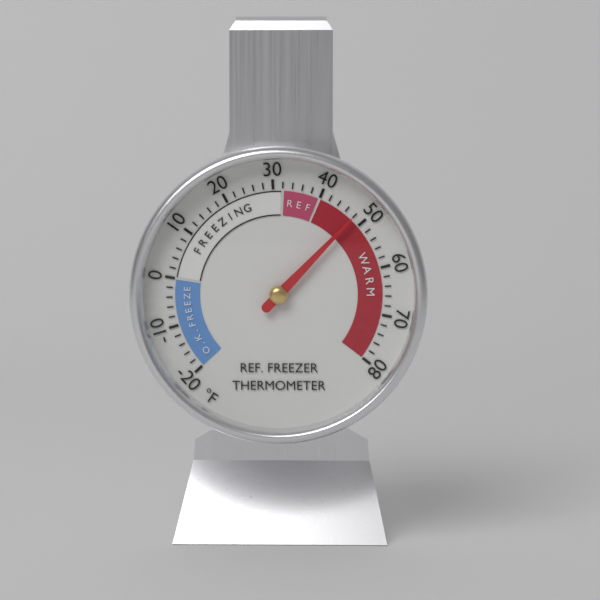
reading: 48 °F
